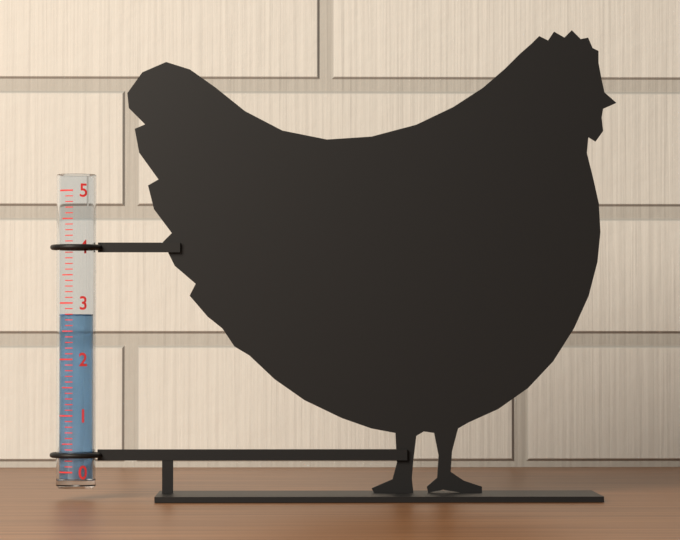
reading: 2.8 (no unit)
